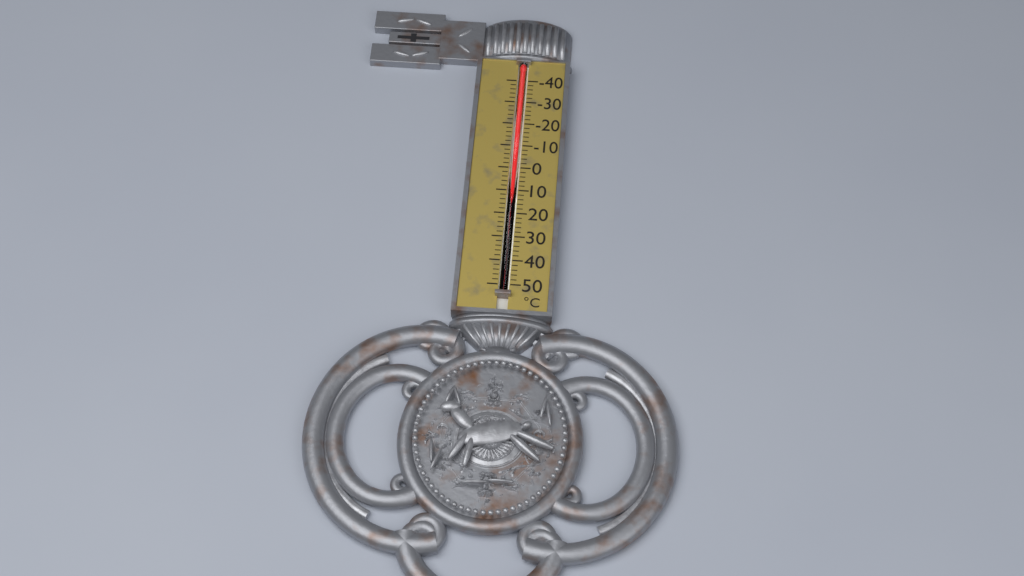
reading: 12 °C
